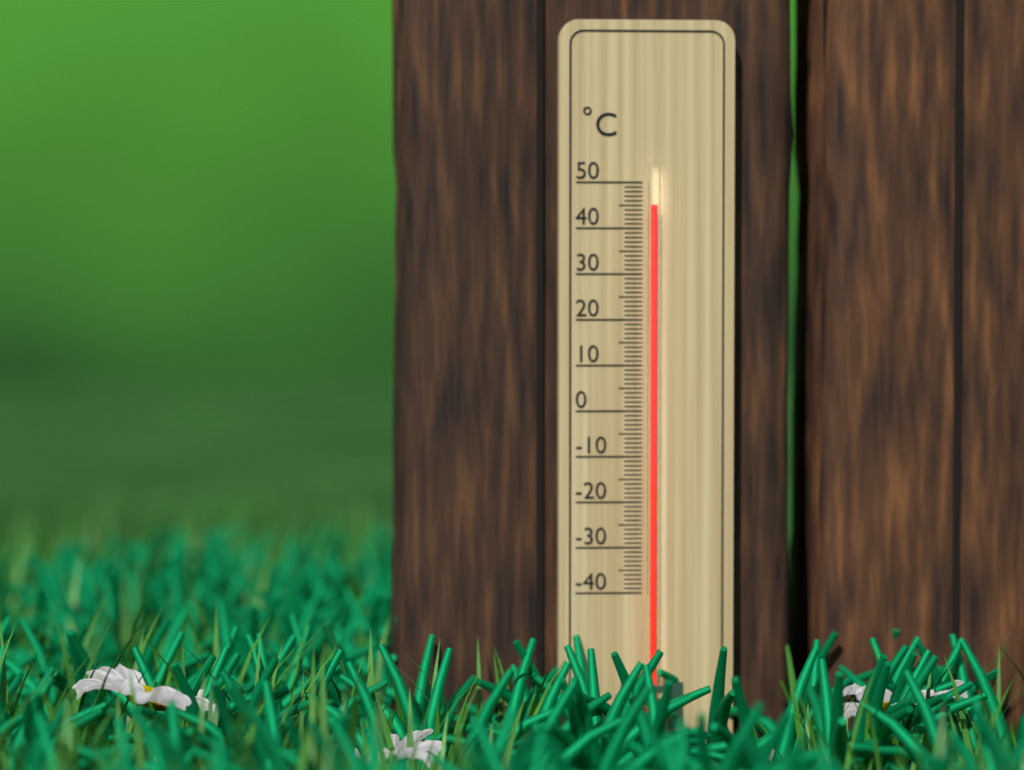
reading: 45 °C
